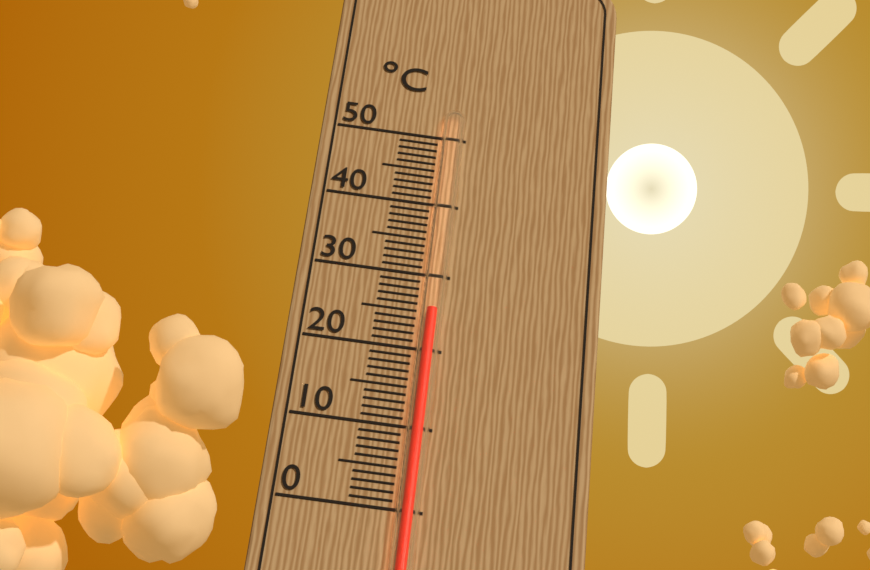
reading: 25 °C
